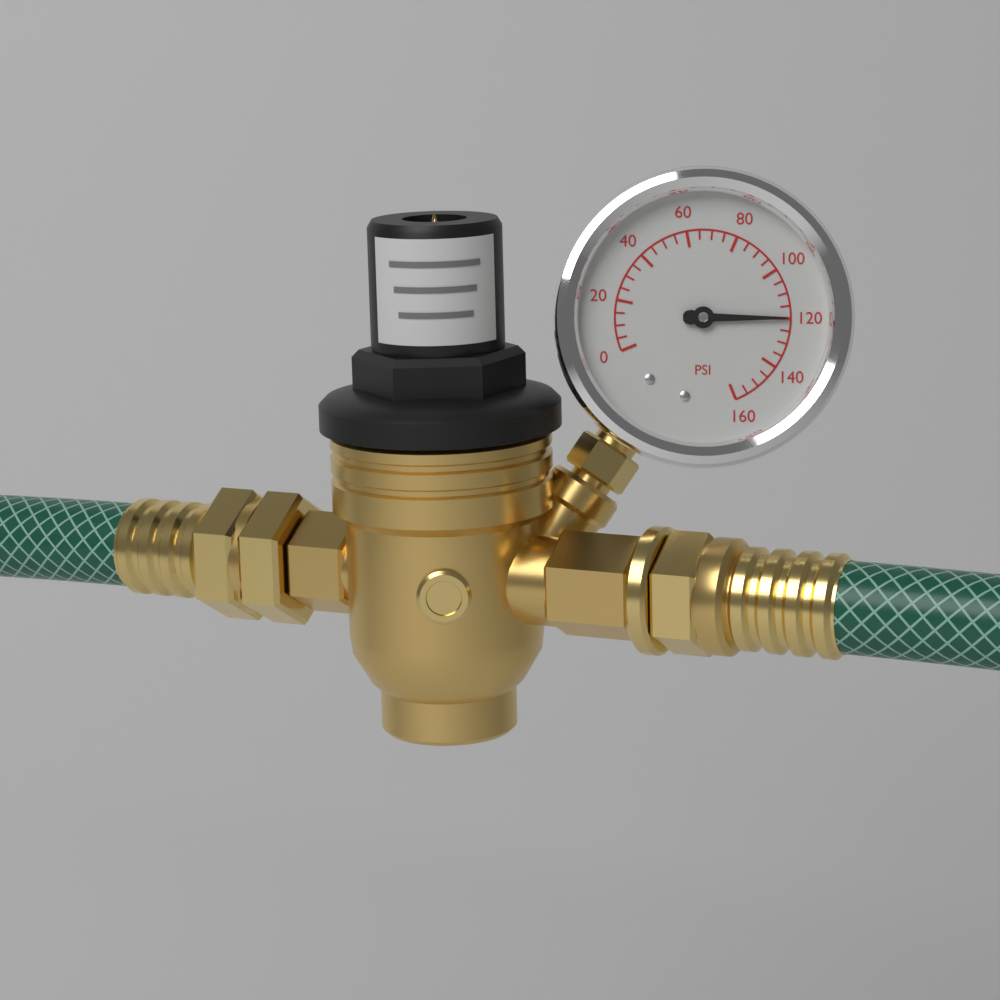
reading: 120 psi
